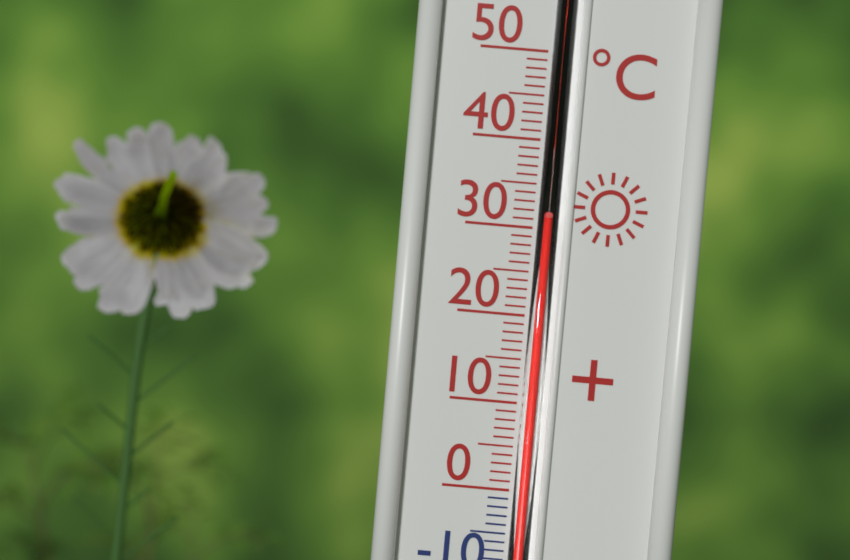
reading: 31 °C
